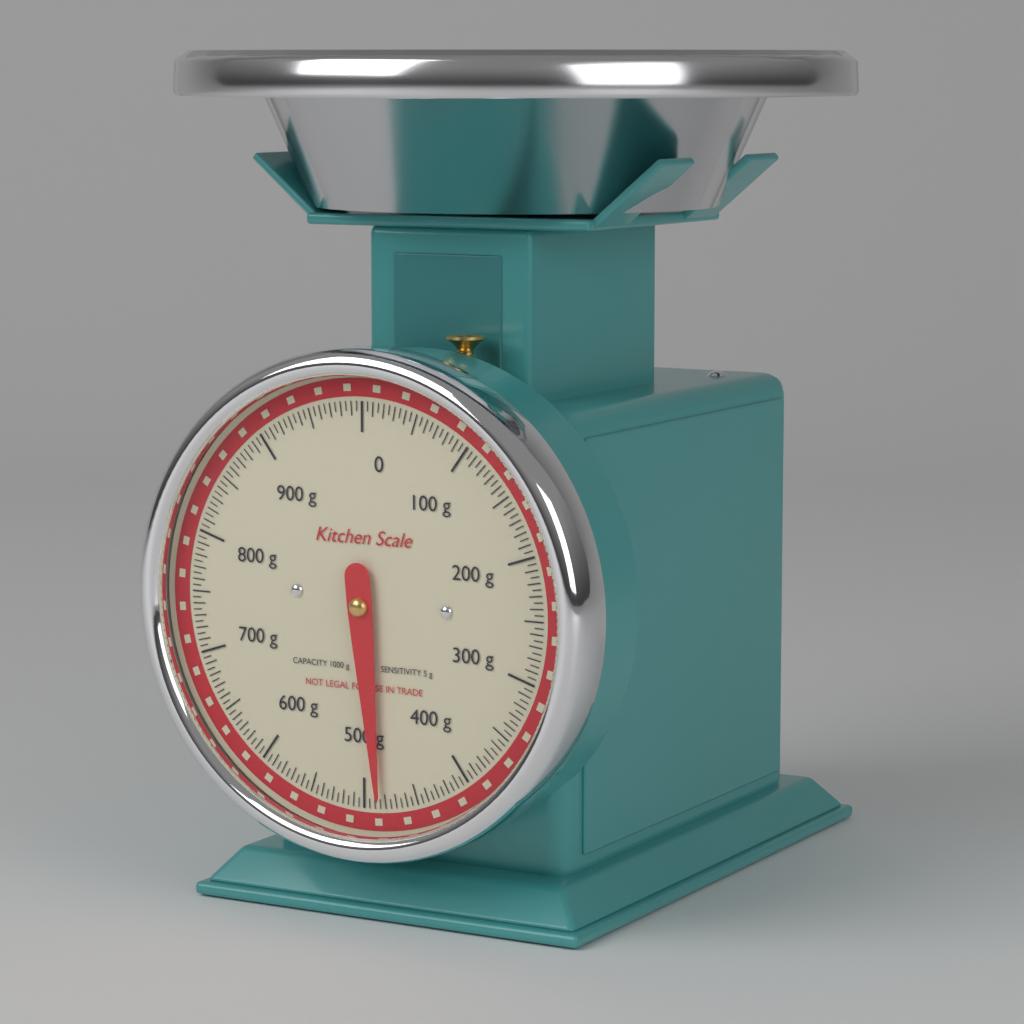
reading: 485 g
